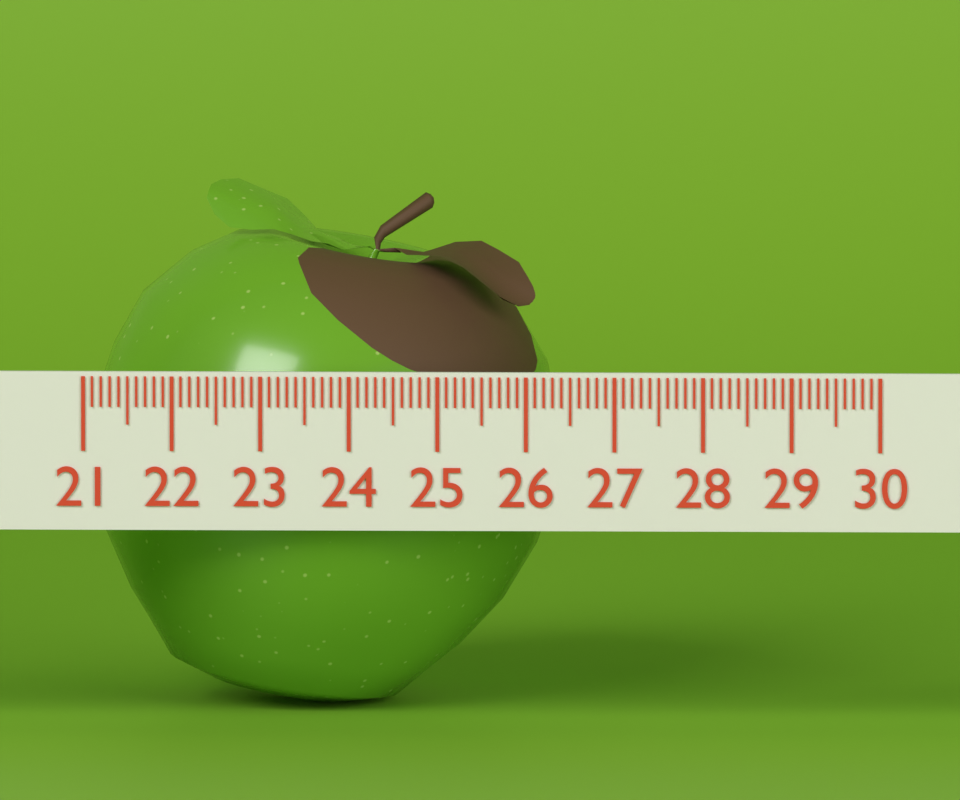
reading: 26.3 (no unit)
